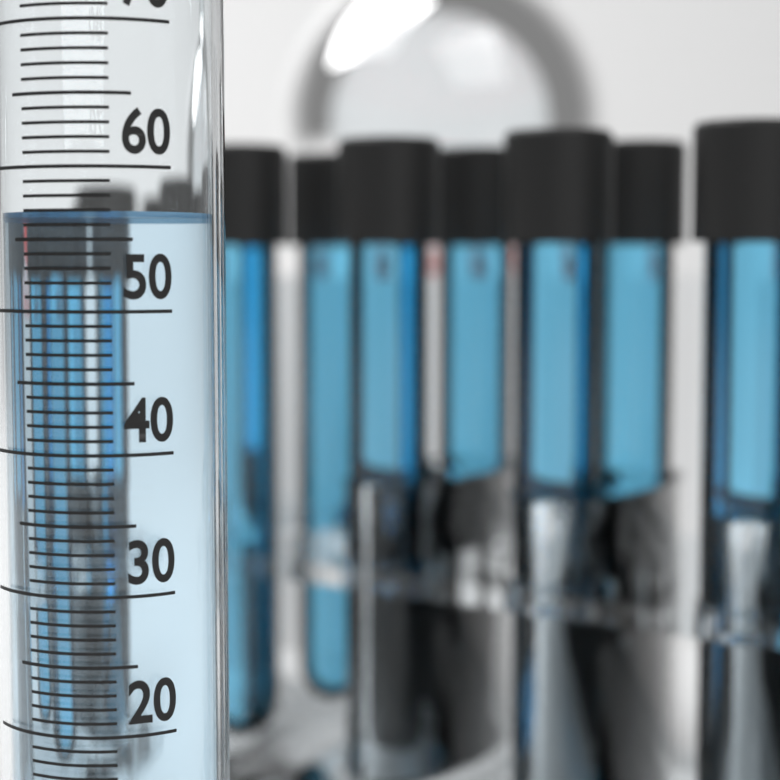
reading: 57 ml
